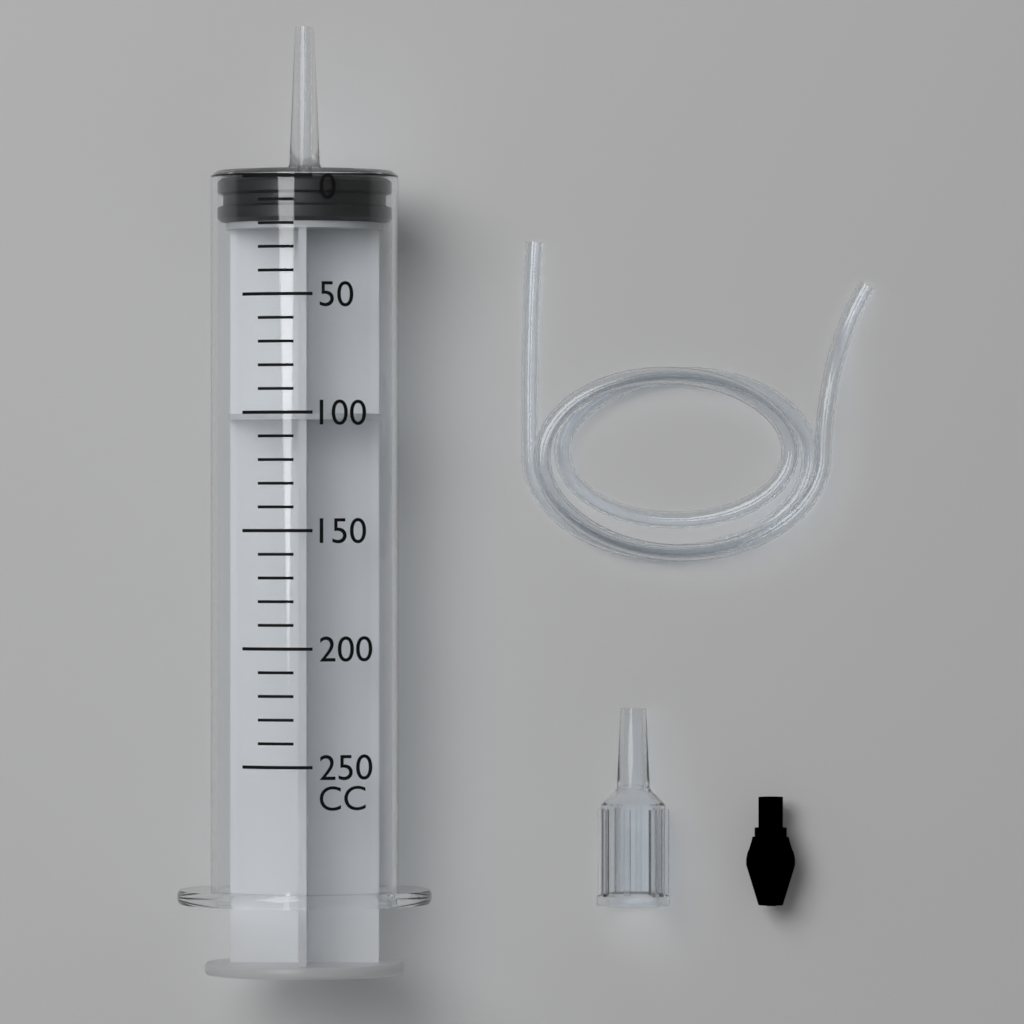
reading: 0 cc
